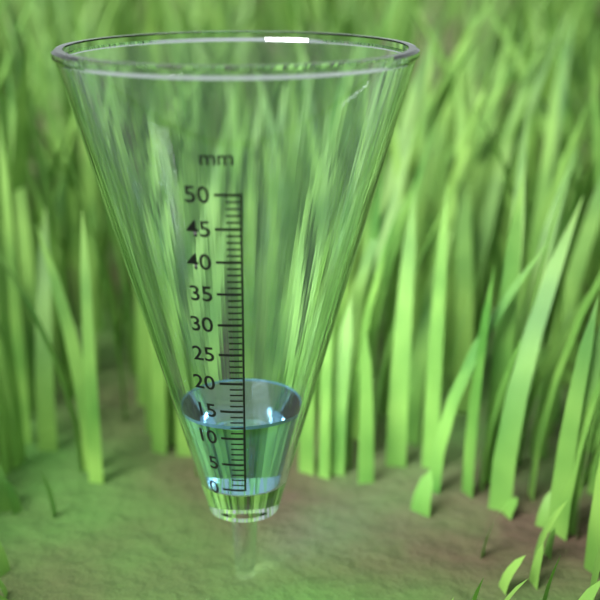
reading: 12 mm
